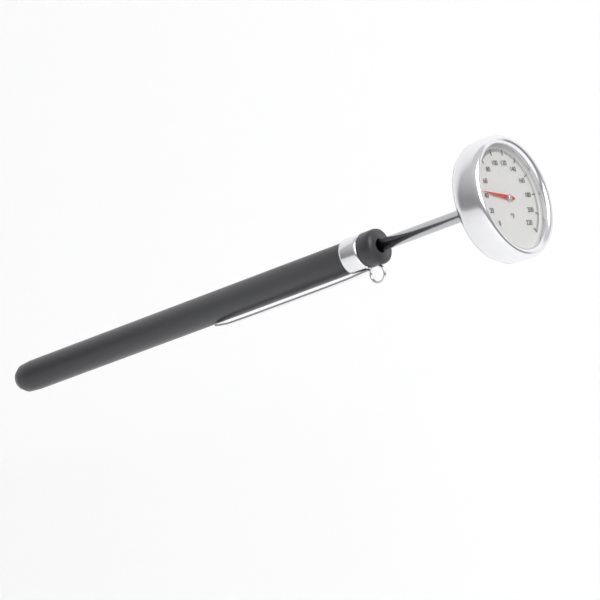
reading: 44 °F
